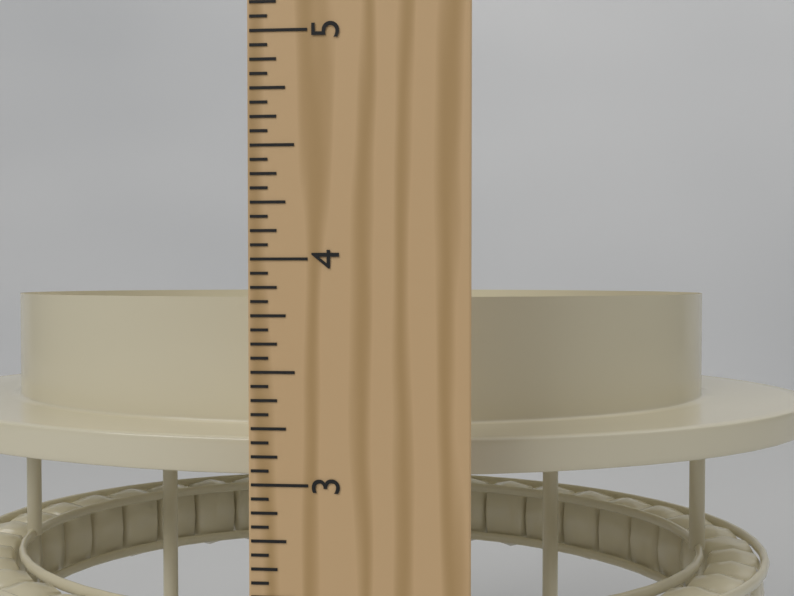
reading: 3.8125 in
